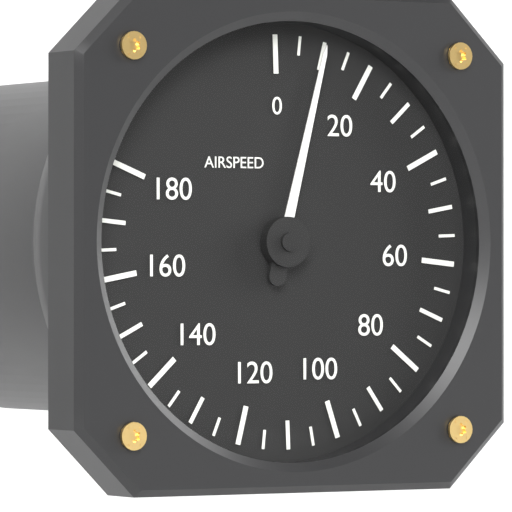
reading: 10 (no unit)
